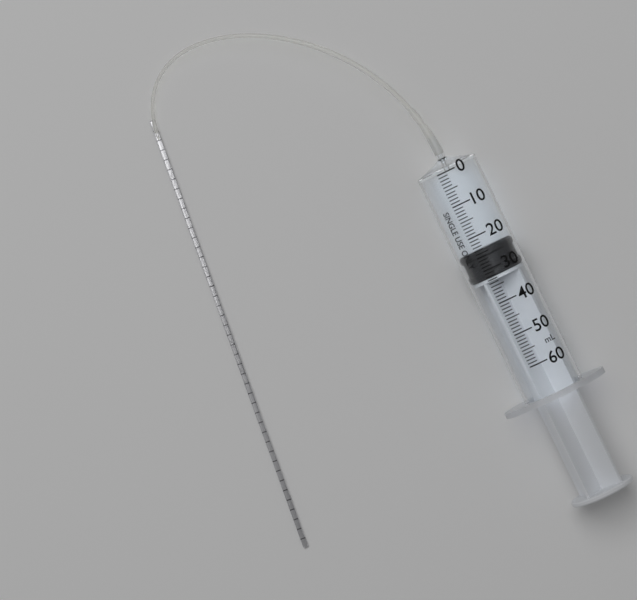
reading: 24 ml
